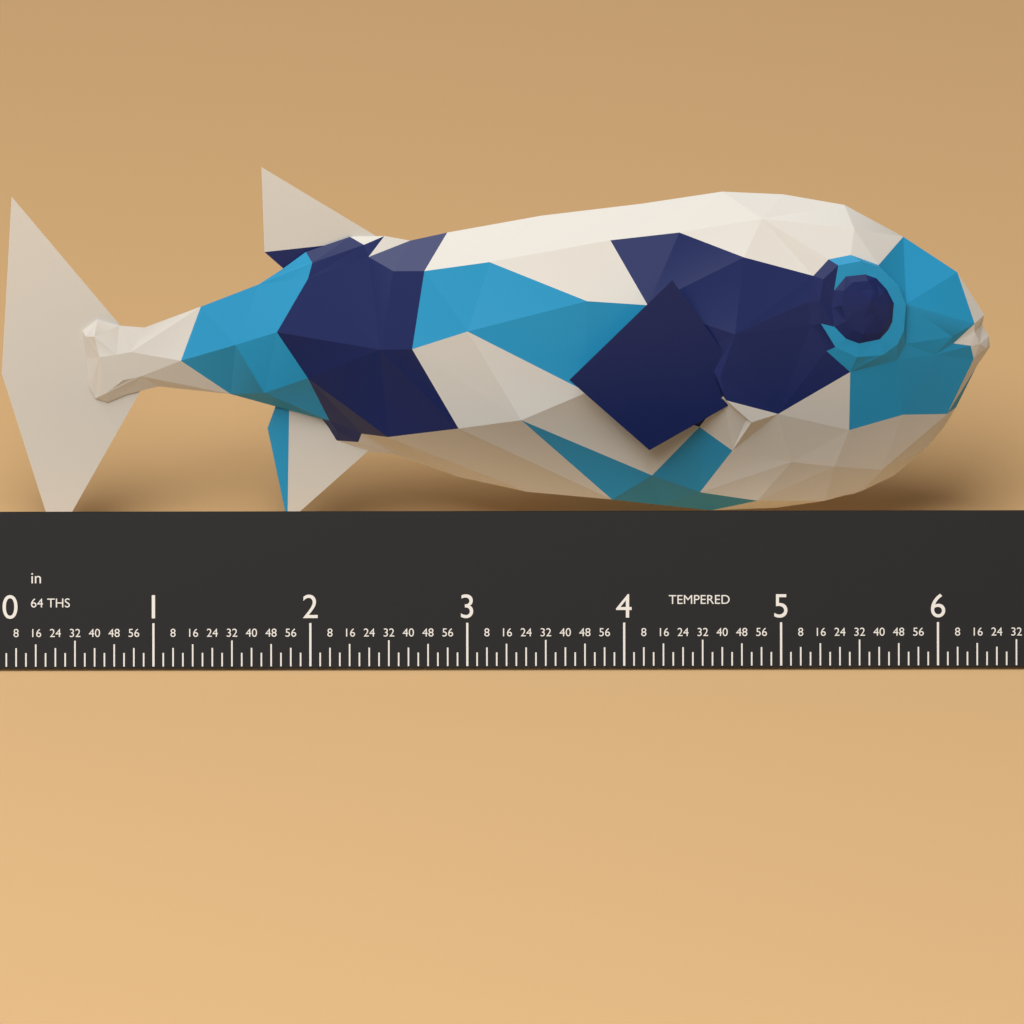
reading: 6.3750 in
